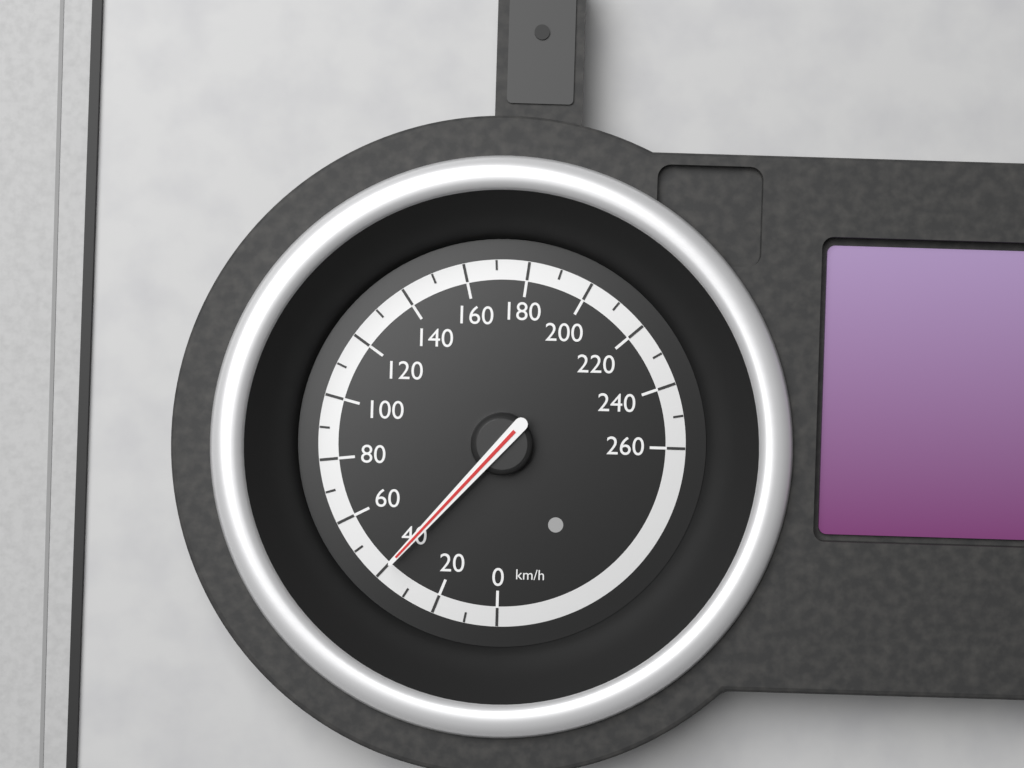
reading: 40 km/h
